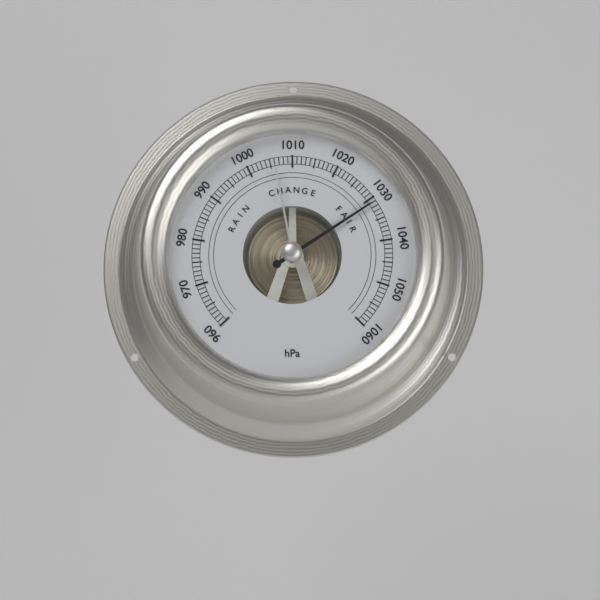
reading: 1031 hPa
